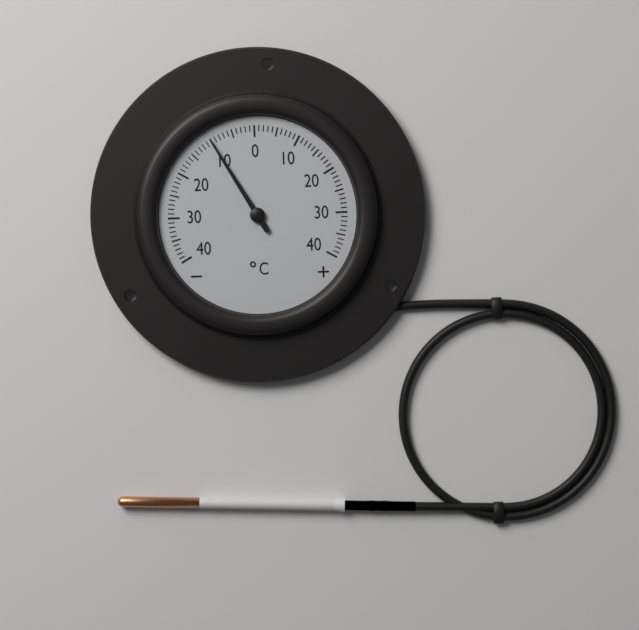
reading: -10 °C
